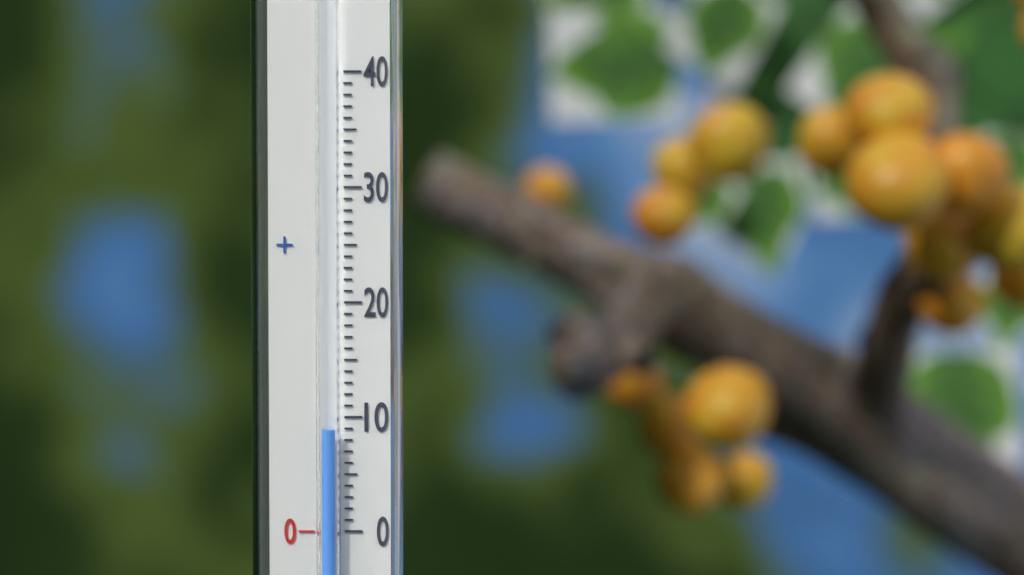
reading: 9 (no unit)
